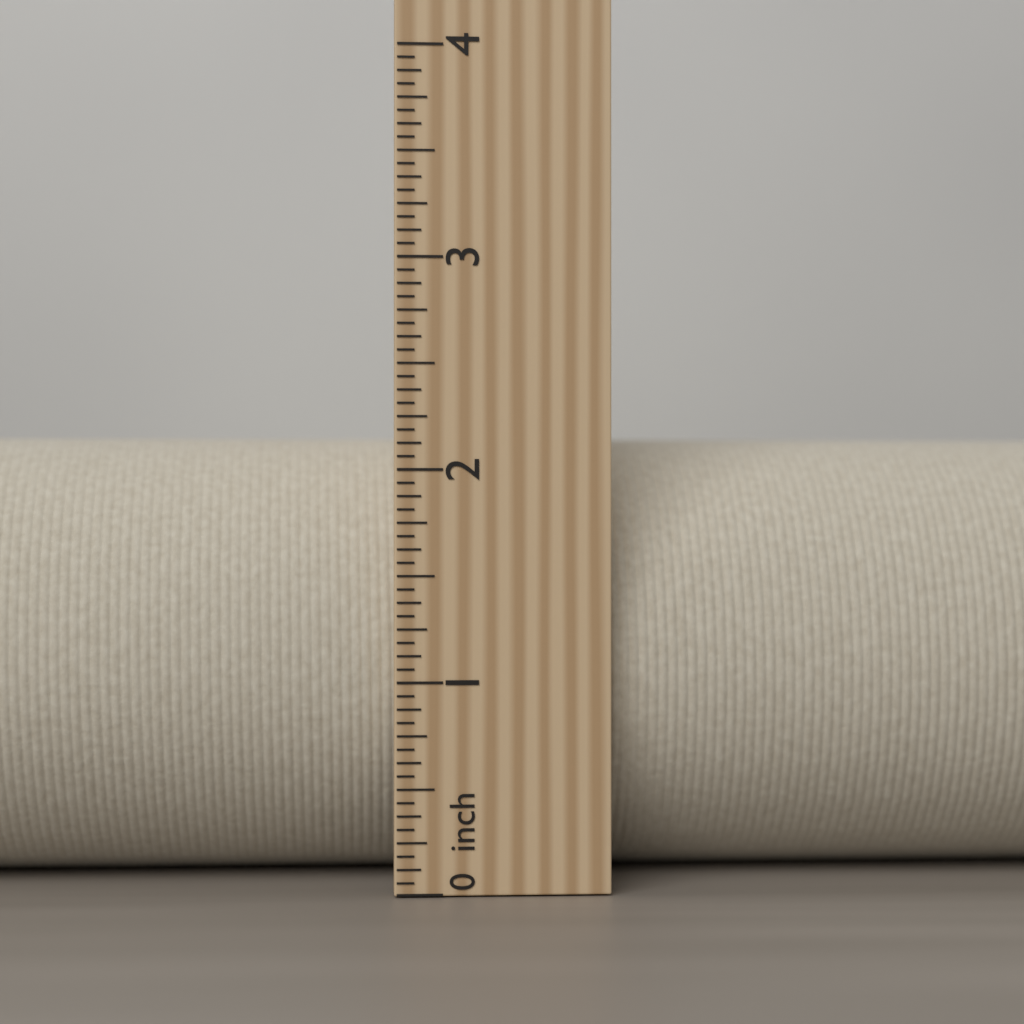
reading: 2.1875 inch
